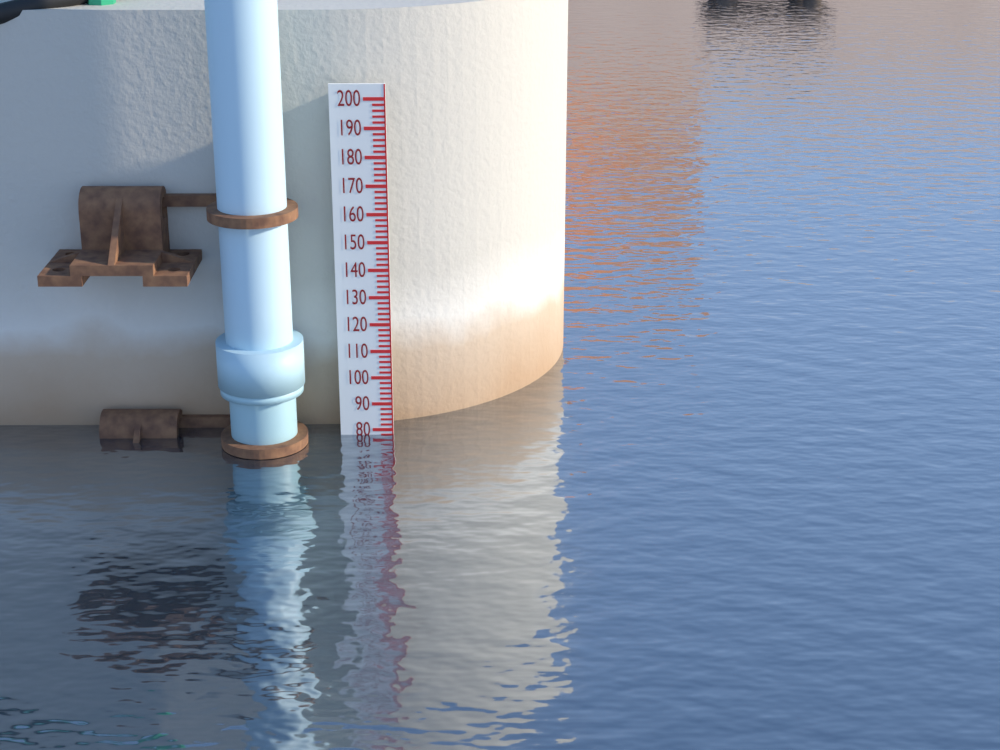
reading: 78 (no unit)
